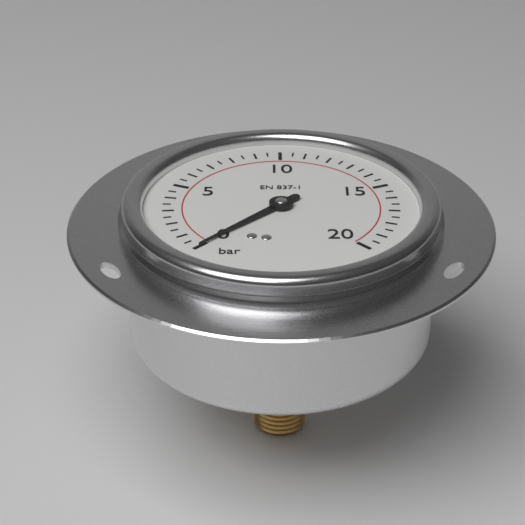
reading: 0.0 bar
